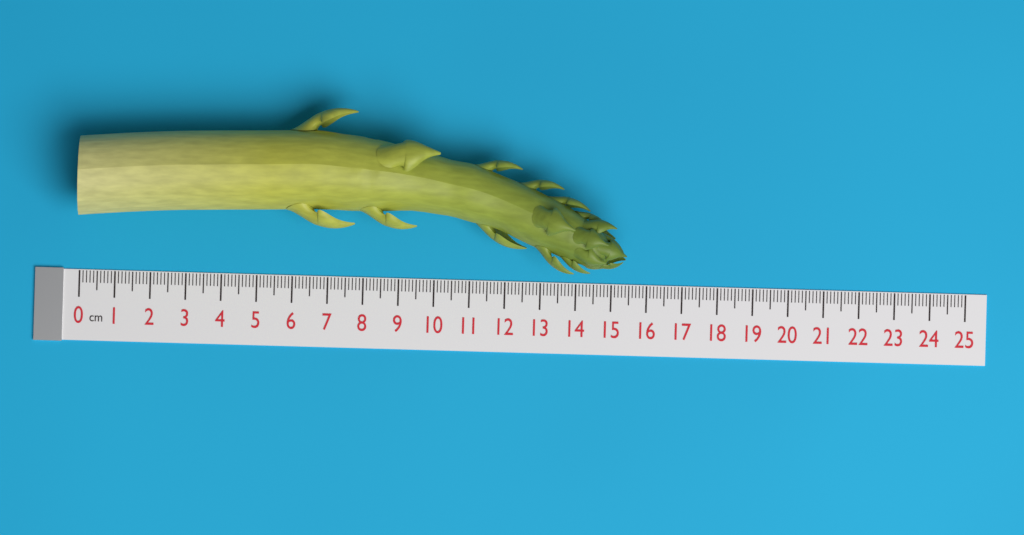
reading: 15.4 cm
